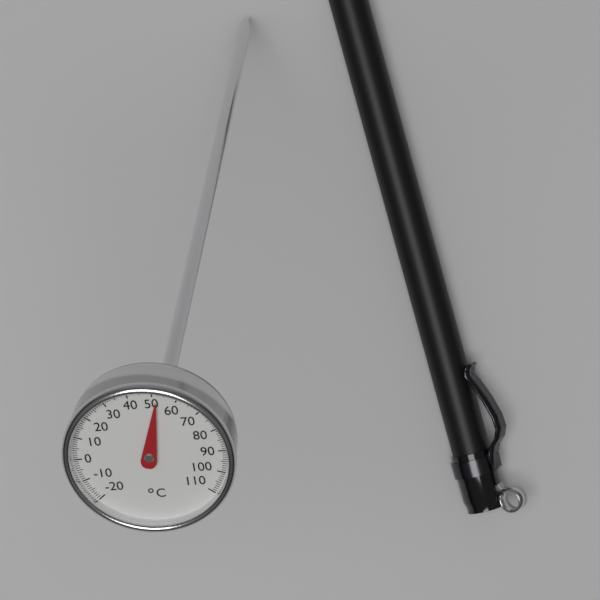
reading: 52 °C
